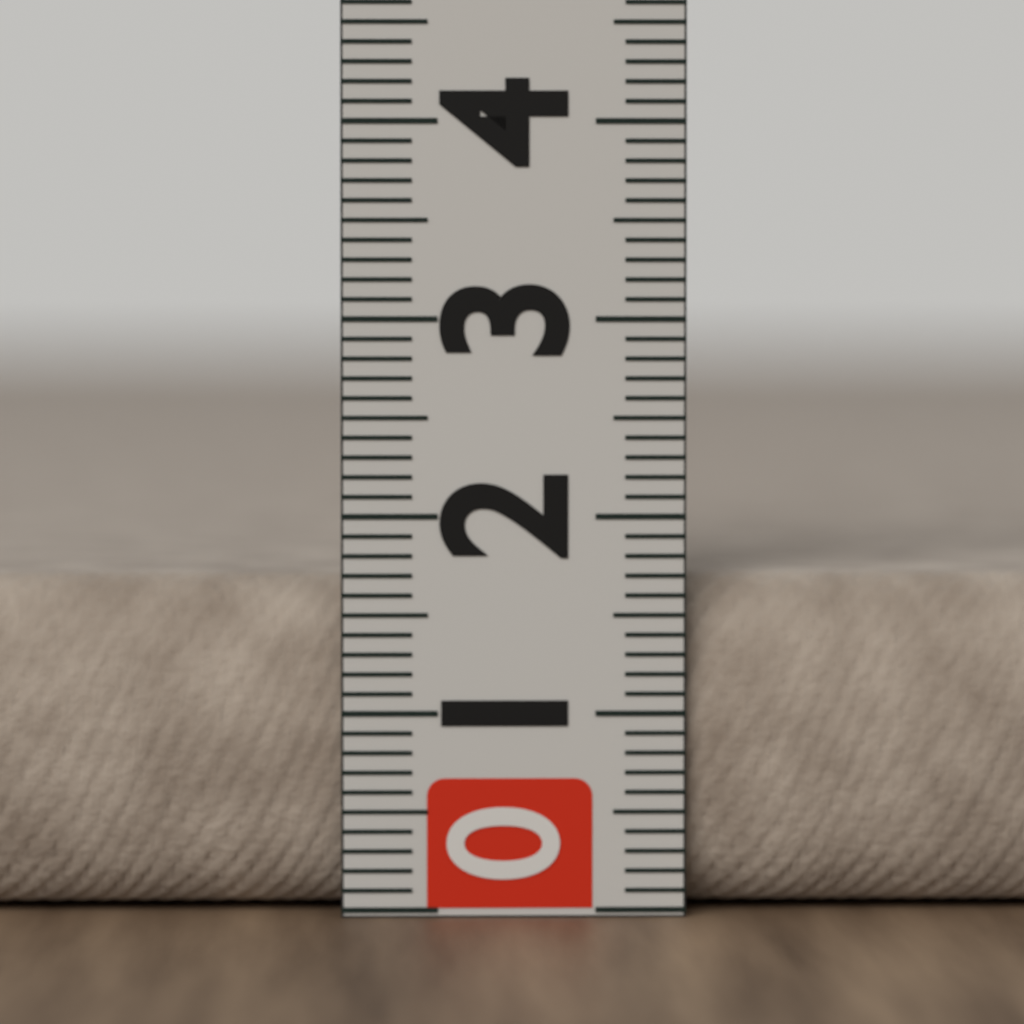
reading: 1.7 (no unit)
